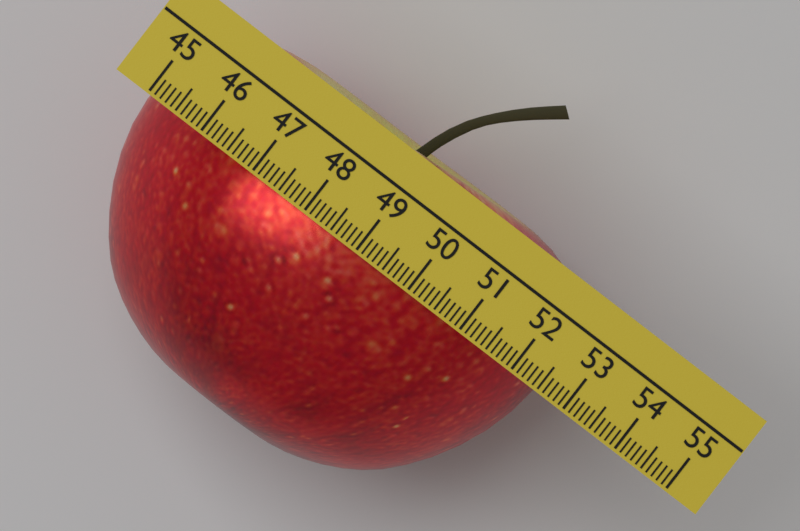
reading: 52.6 (no unit)
